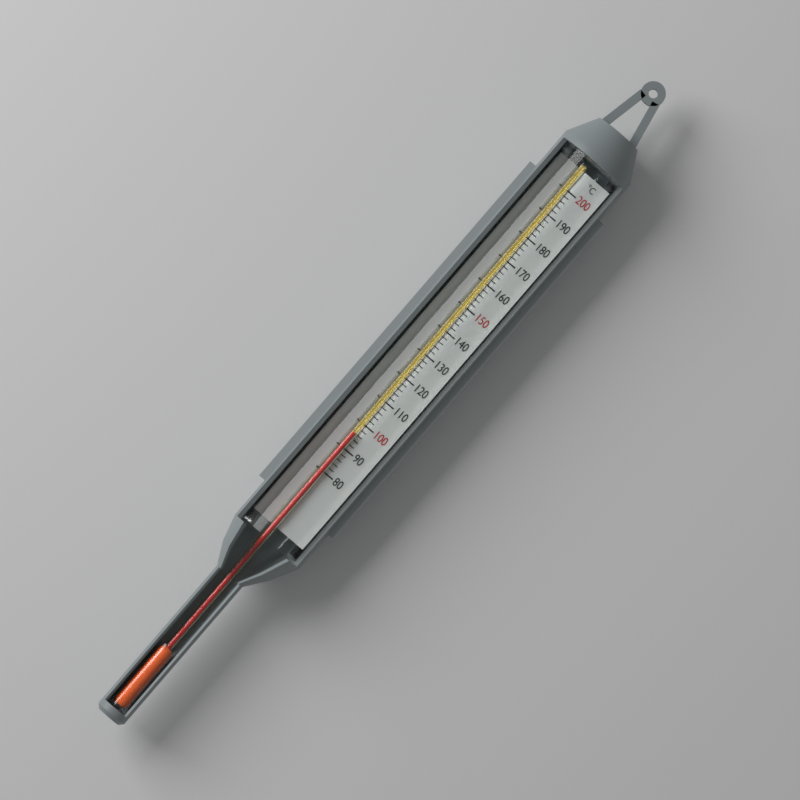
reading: 96 °C
